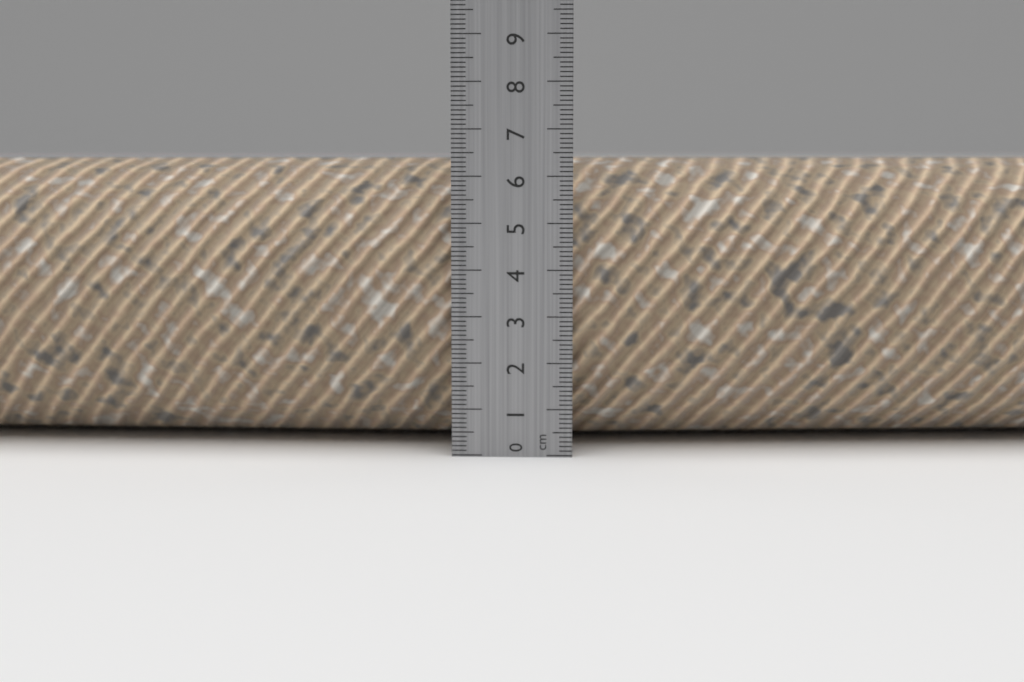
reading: 6.4 cm
